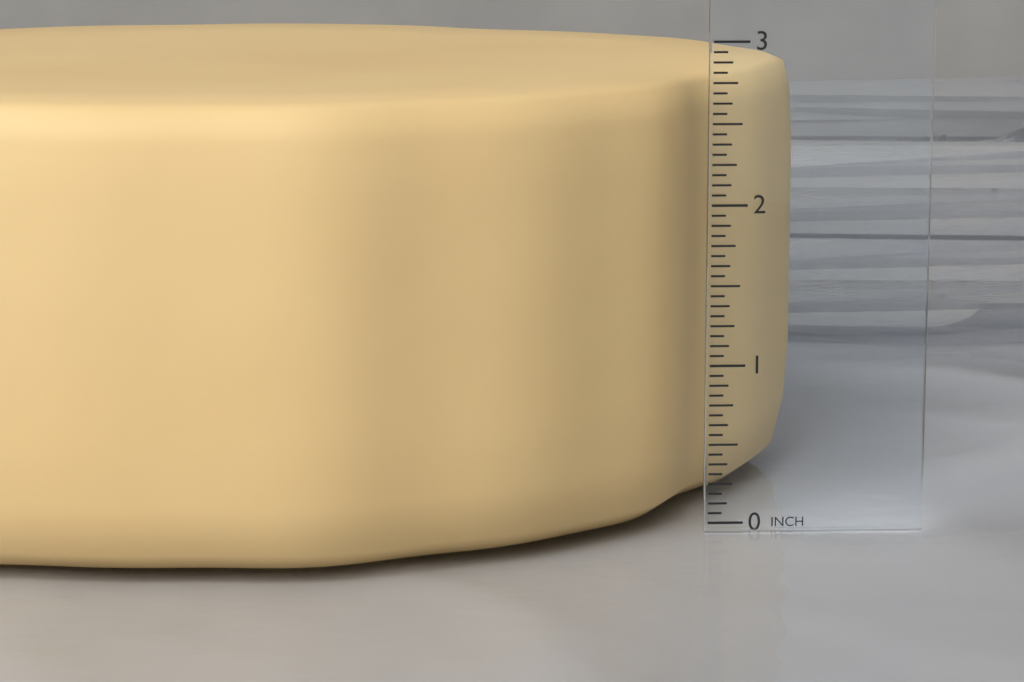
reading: 2.7500 in
